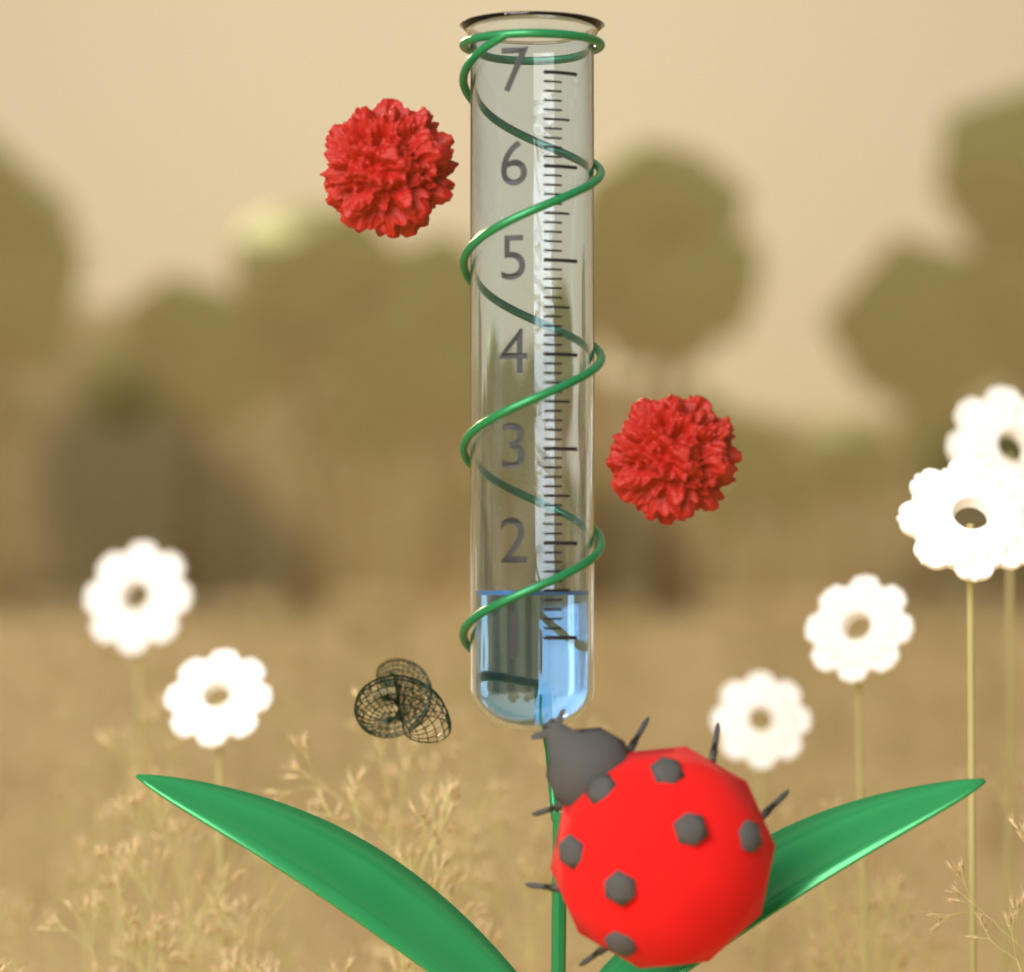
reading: 1.5 (no unit)
